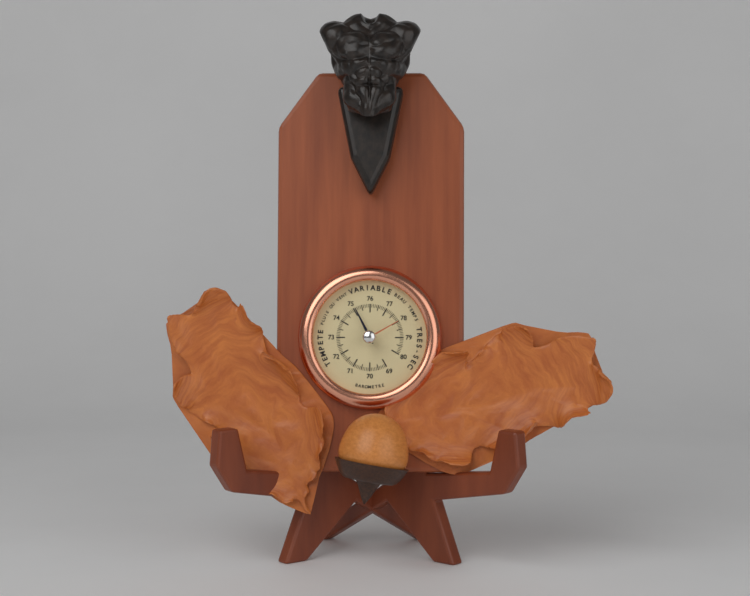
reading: 75.1 (no unit)
